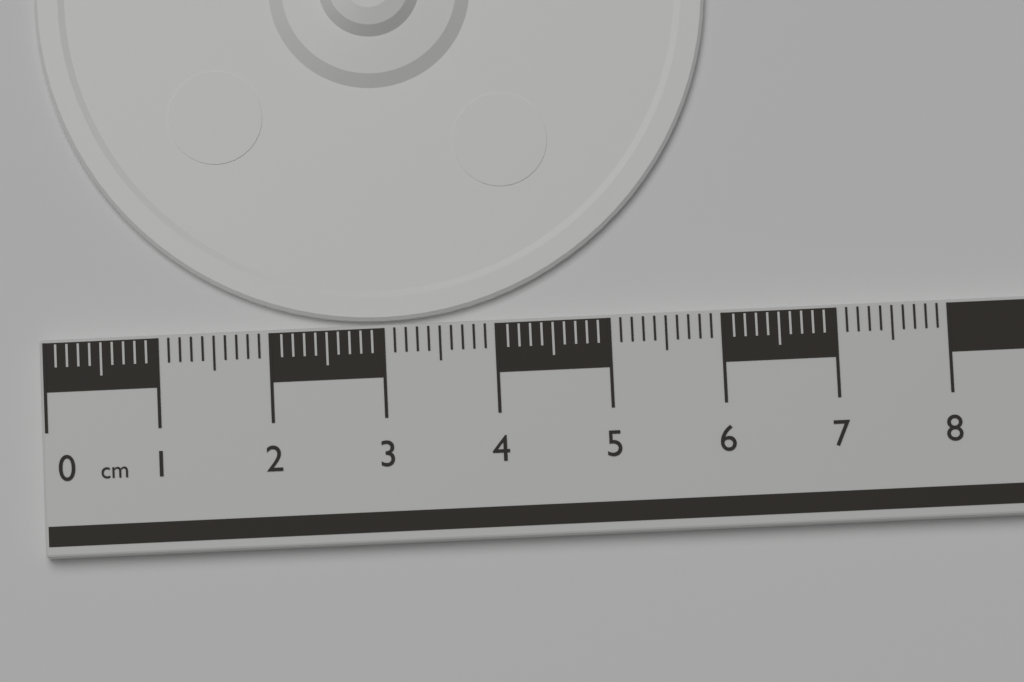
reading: 6.0 cm
